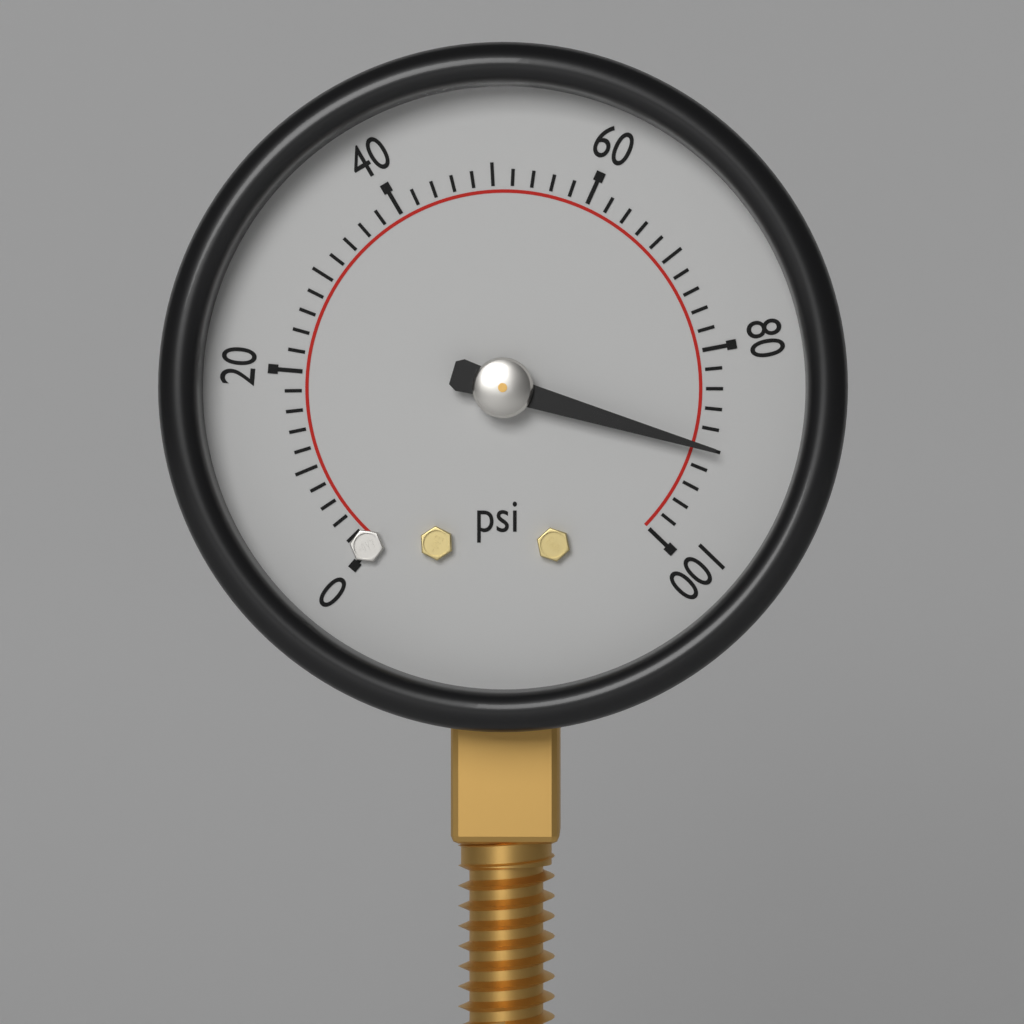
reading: 90 psi
